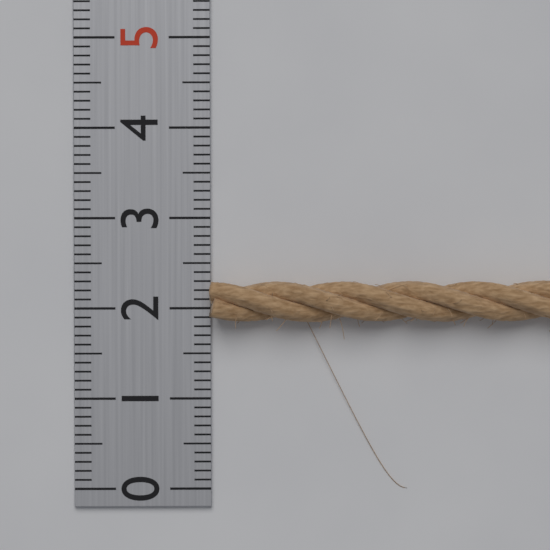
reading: 2.3 (no unit)
